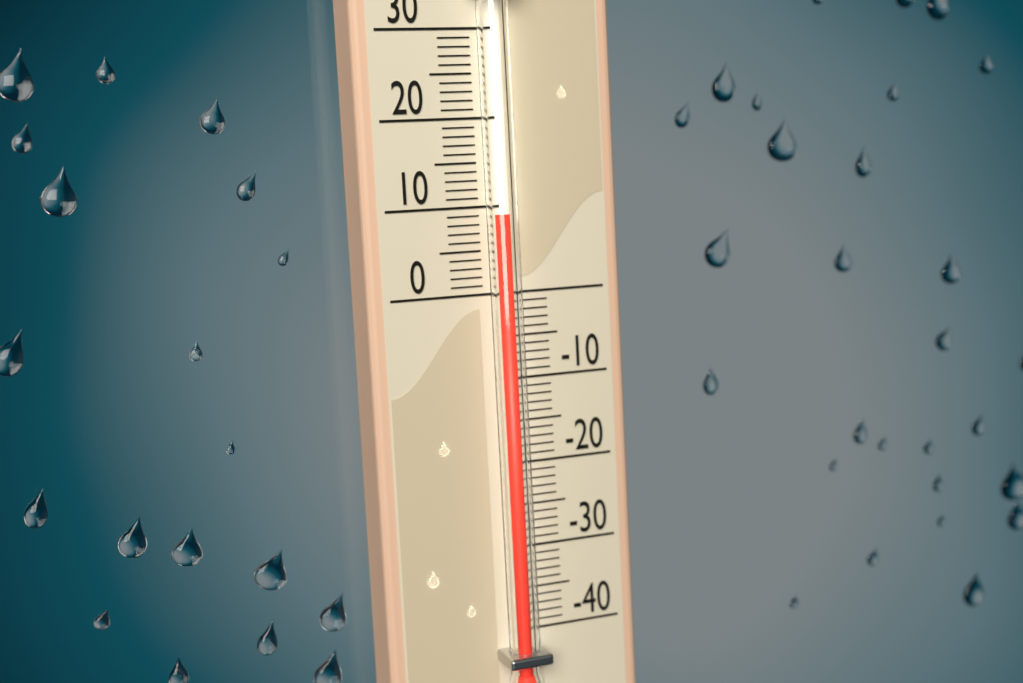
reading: 9 (no unit)
